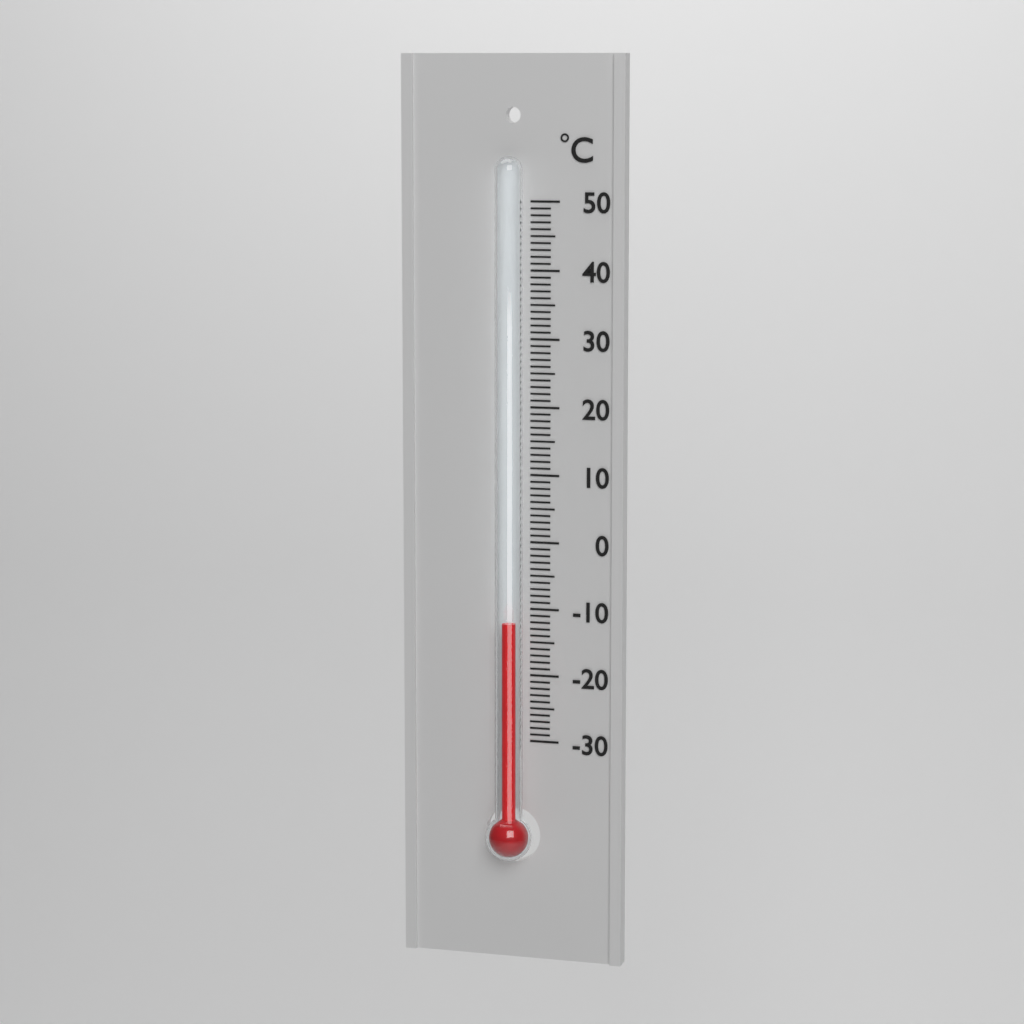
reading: -12 °C
